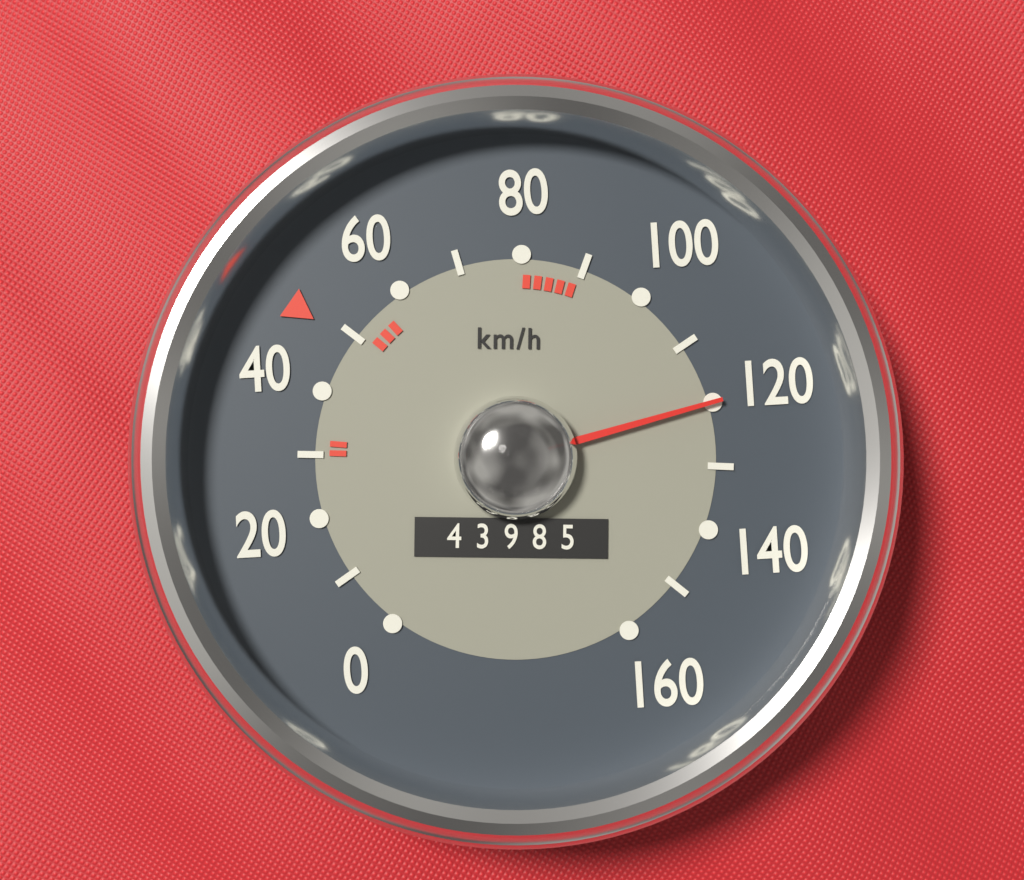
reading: 120 km/h
